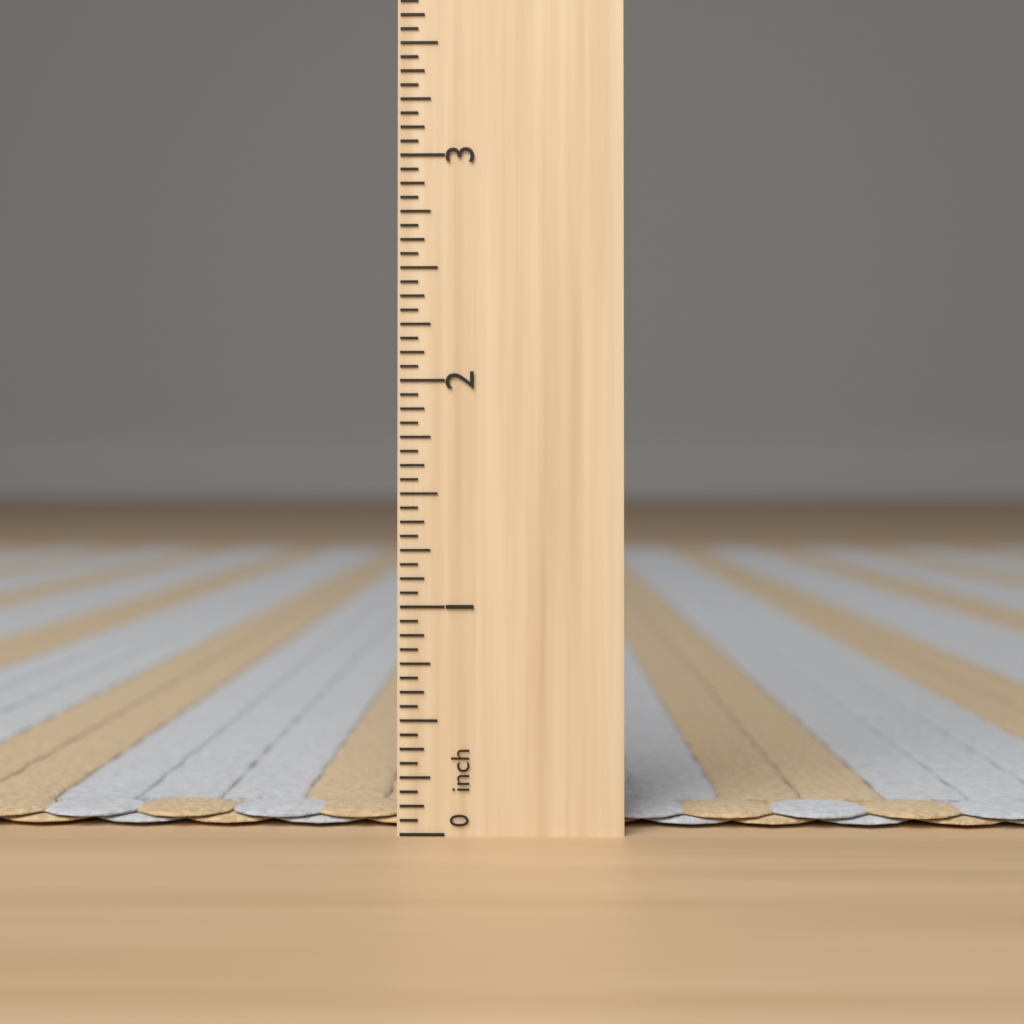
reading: 0.0625 inch
